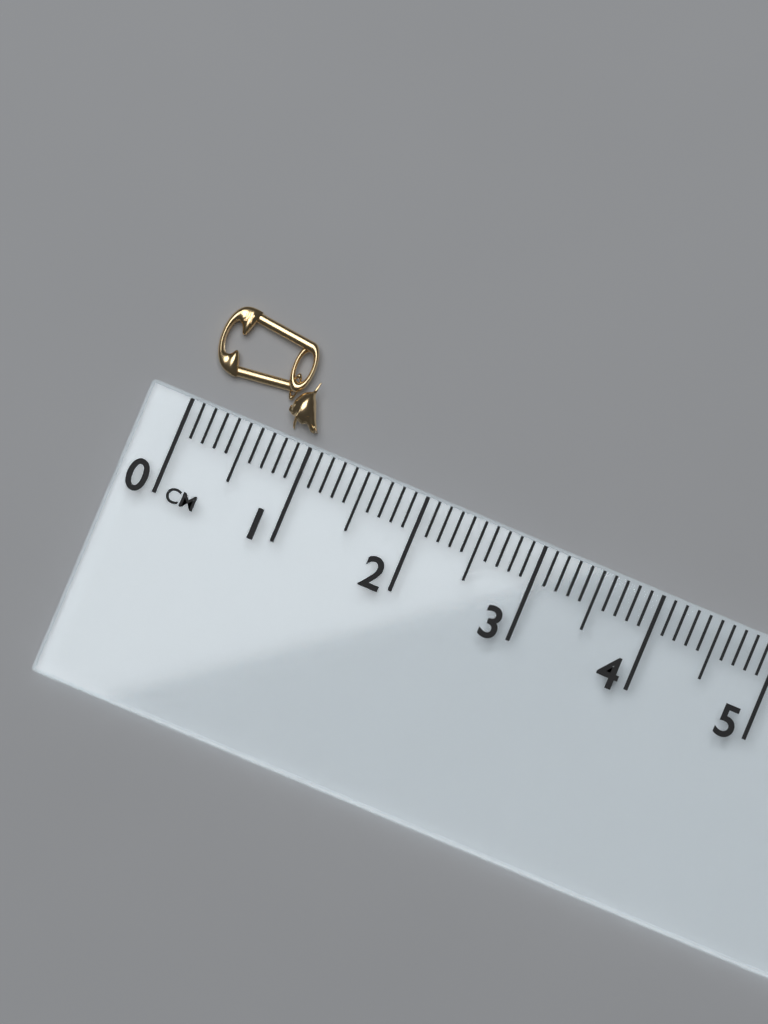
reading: 1.0 cm
